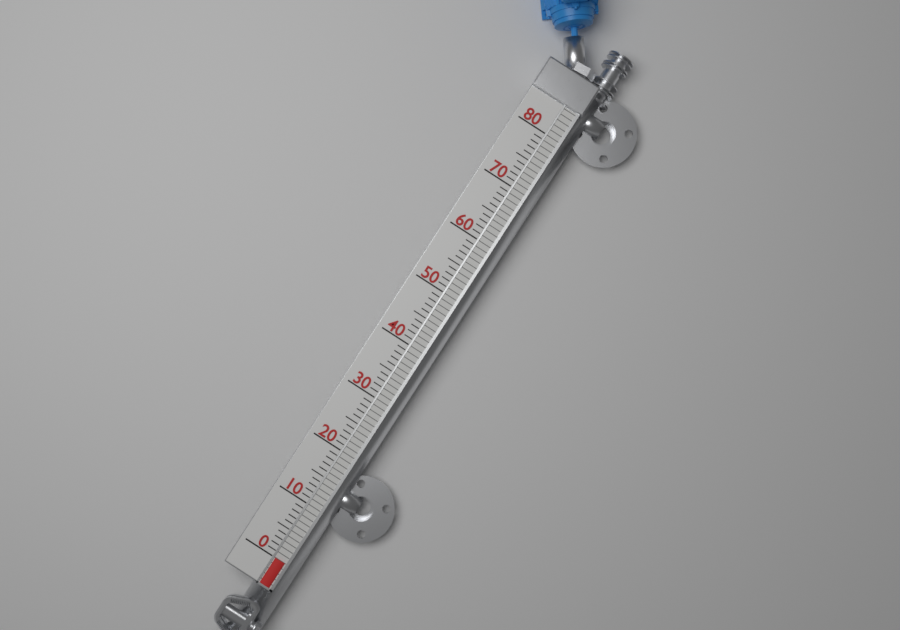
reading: 0 (no unit)
